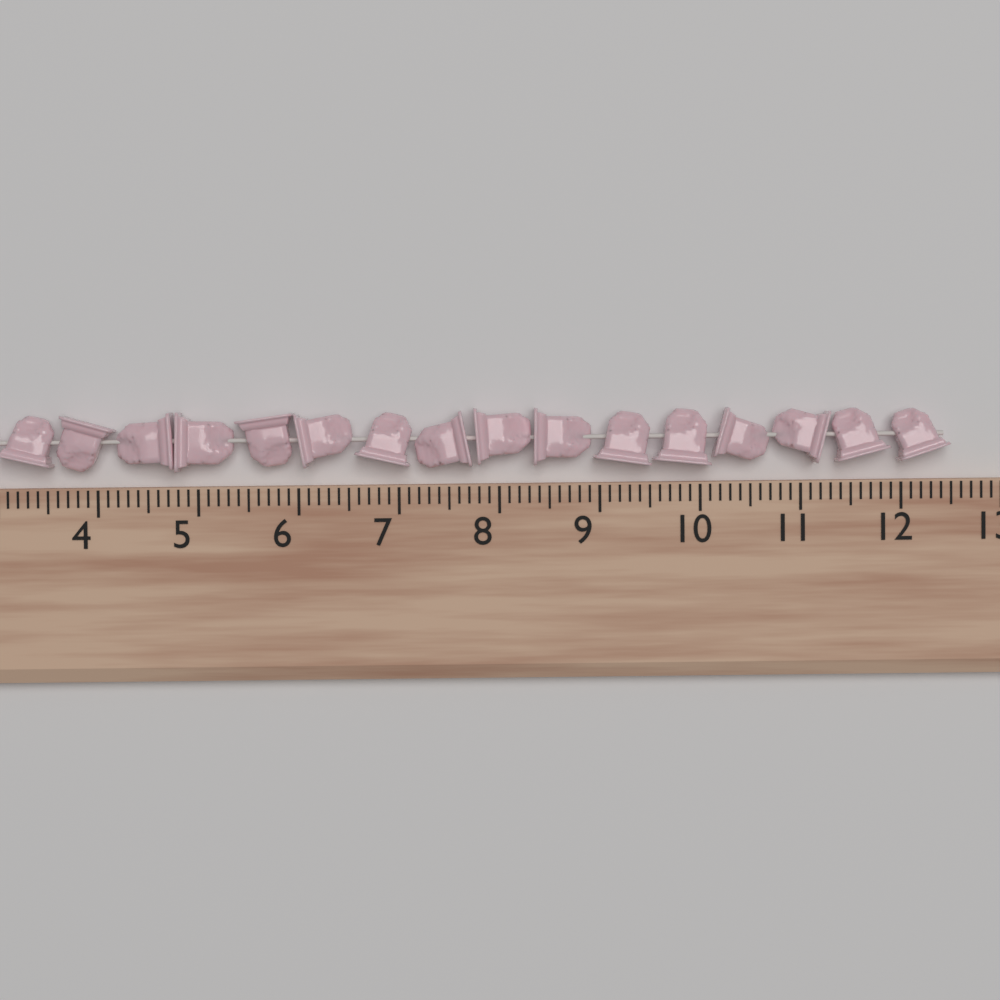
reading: 12.5 (no unit)
